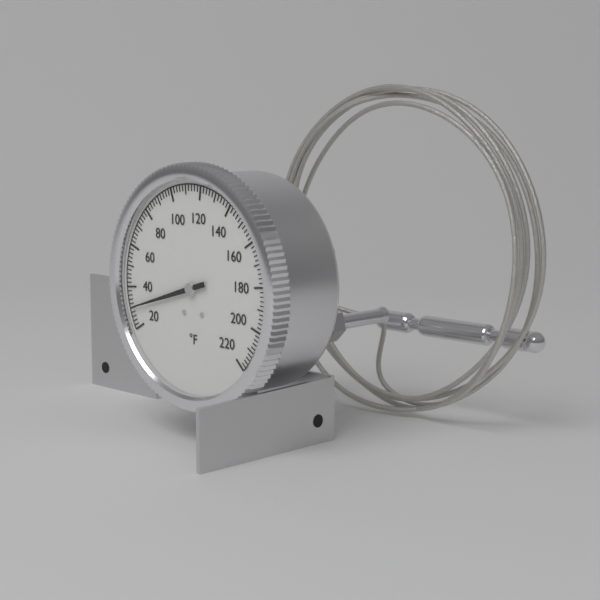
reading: 30 °F
